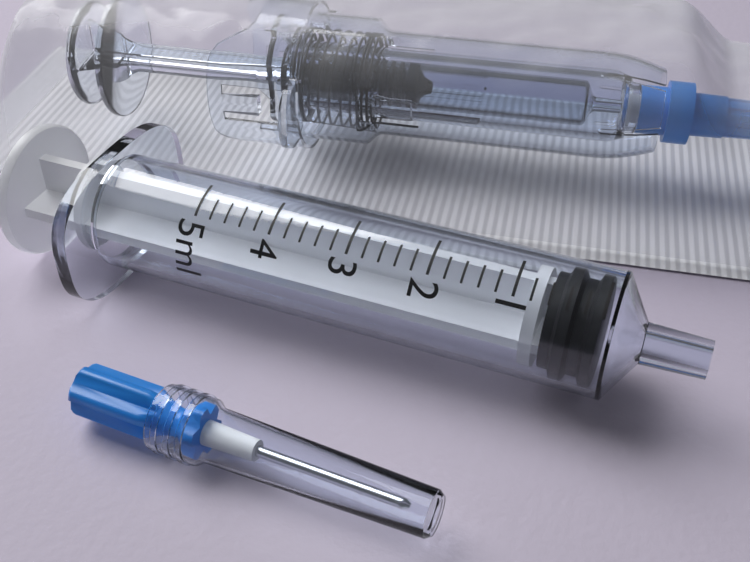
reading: 0.0 ml
